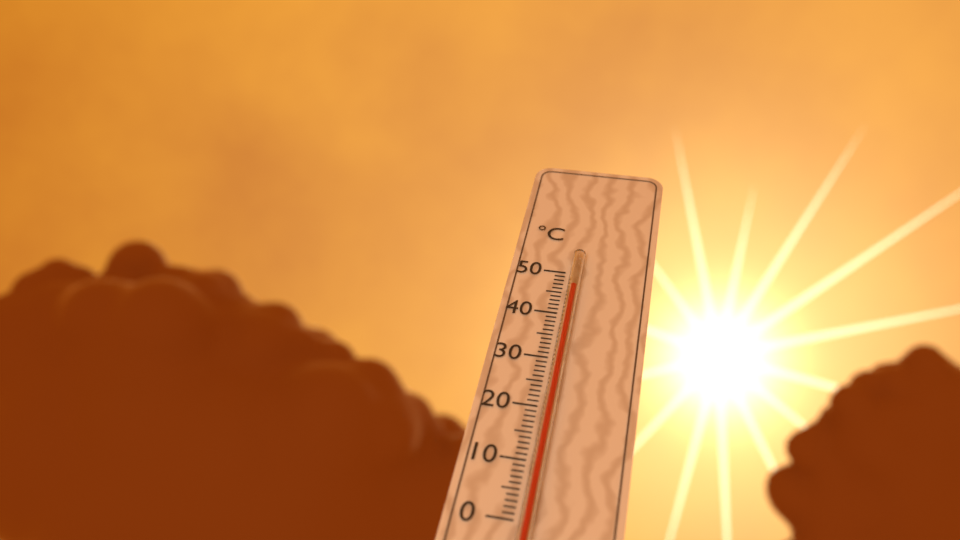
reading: 46 °C
